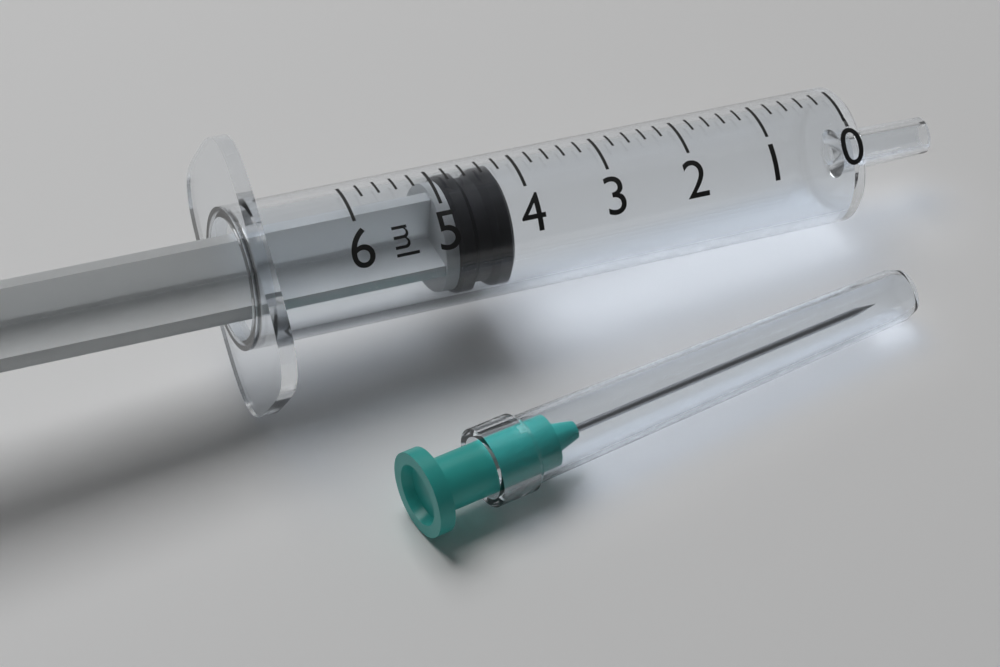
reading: 4.2 ml
